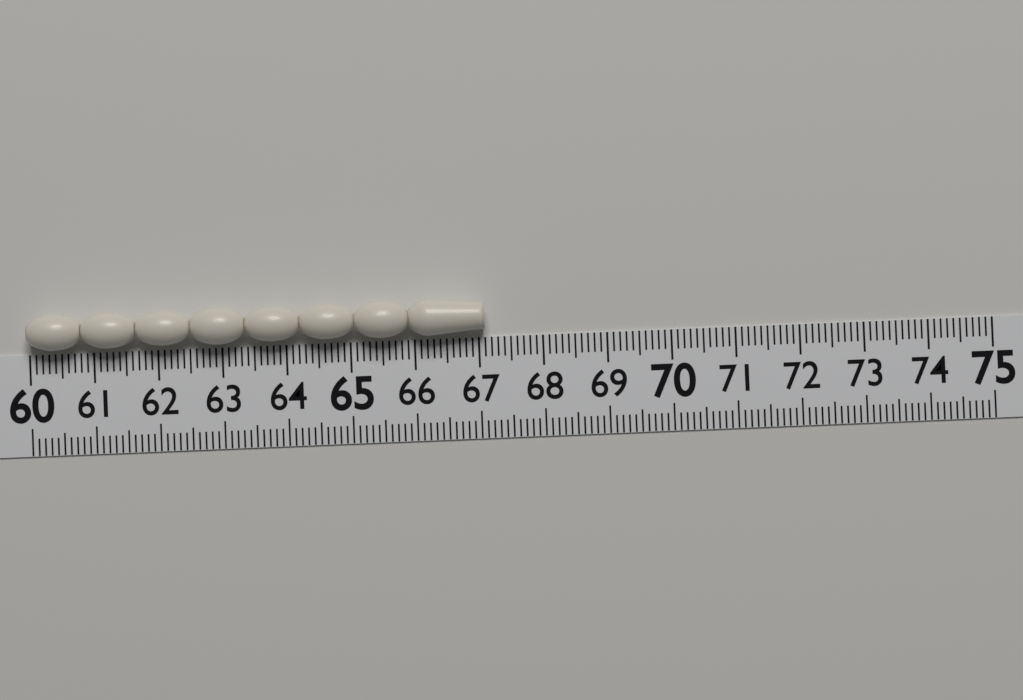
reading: 67.1 (no unit)
